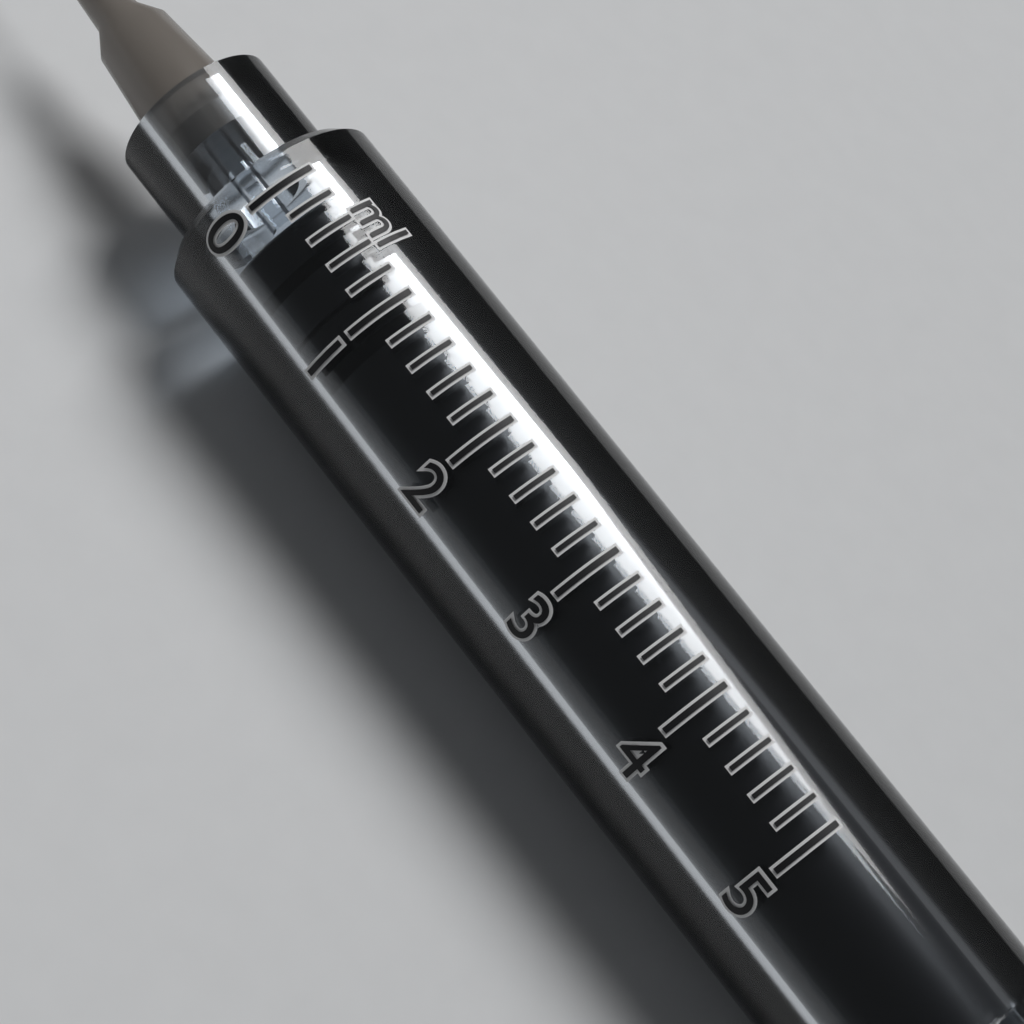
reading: 0.2 ml
